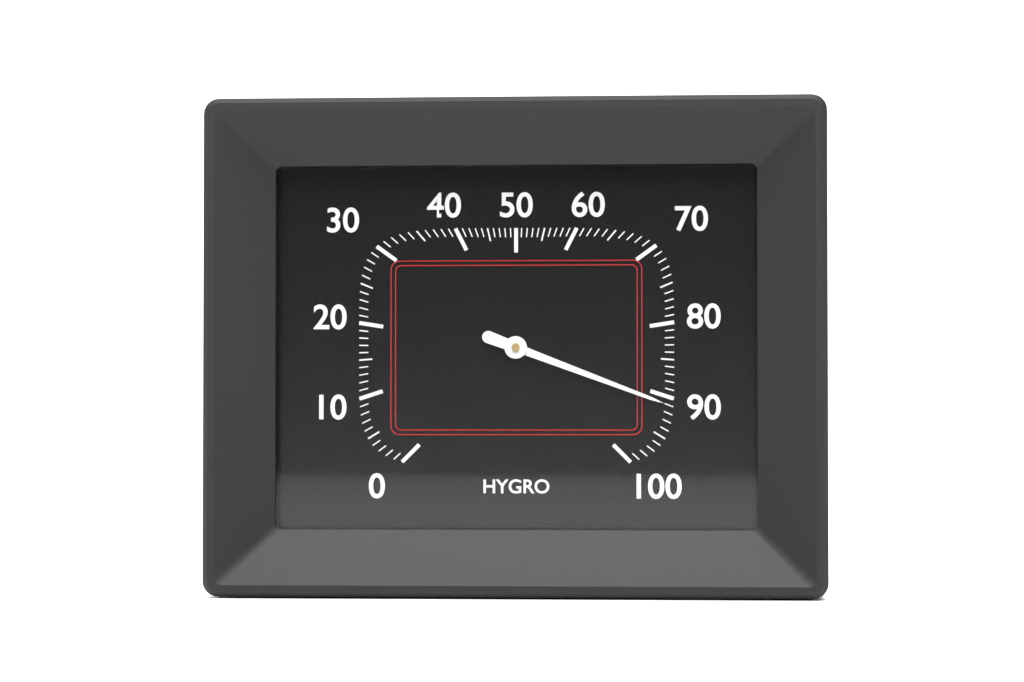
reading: 91 %
